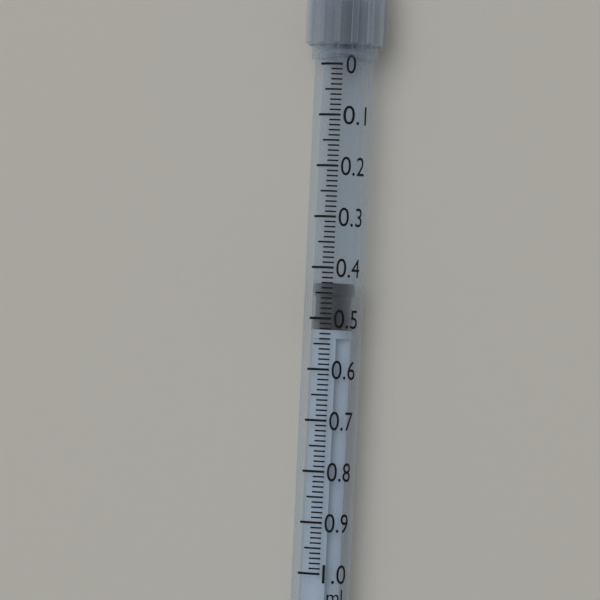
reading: 0.43 ml
